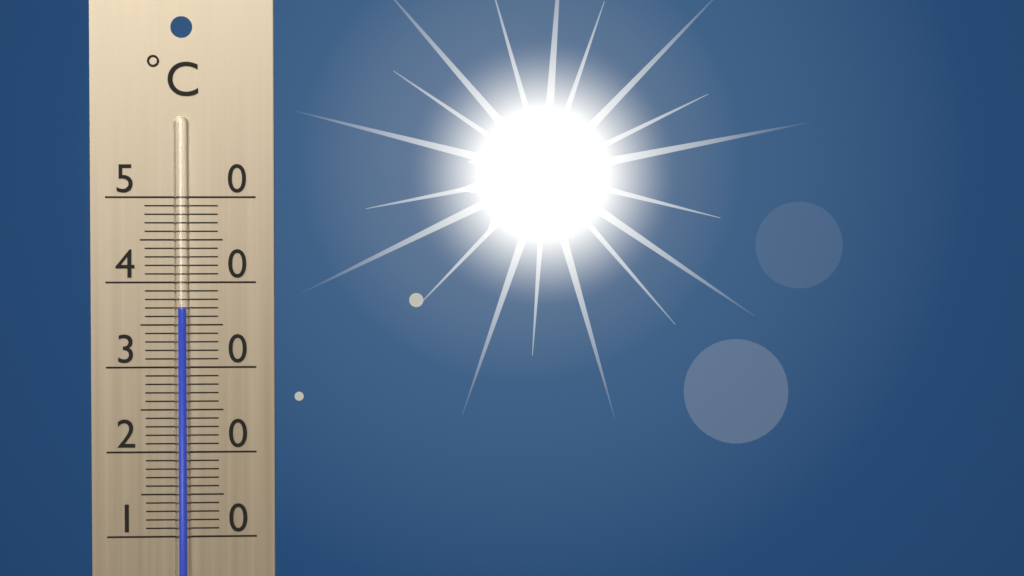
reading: 37 °C
